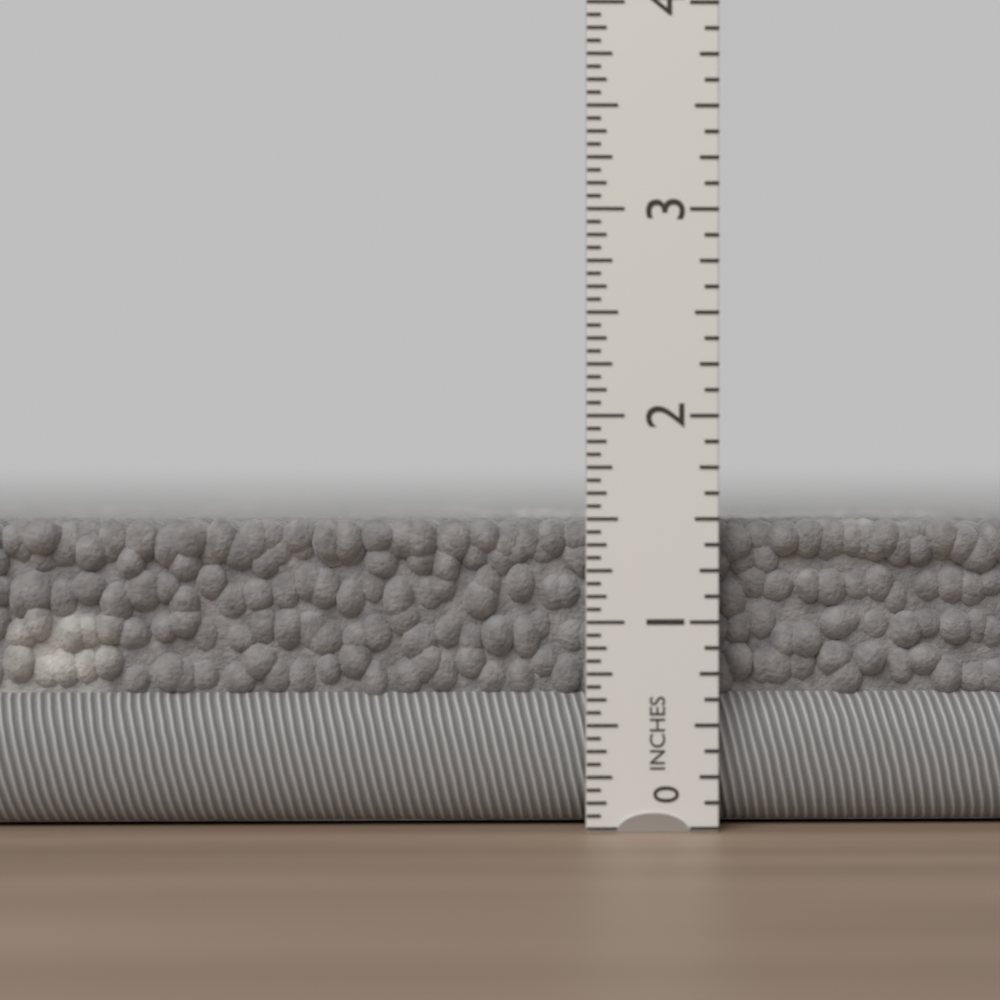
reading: 1.5000 in
